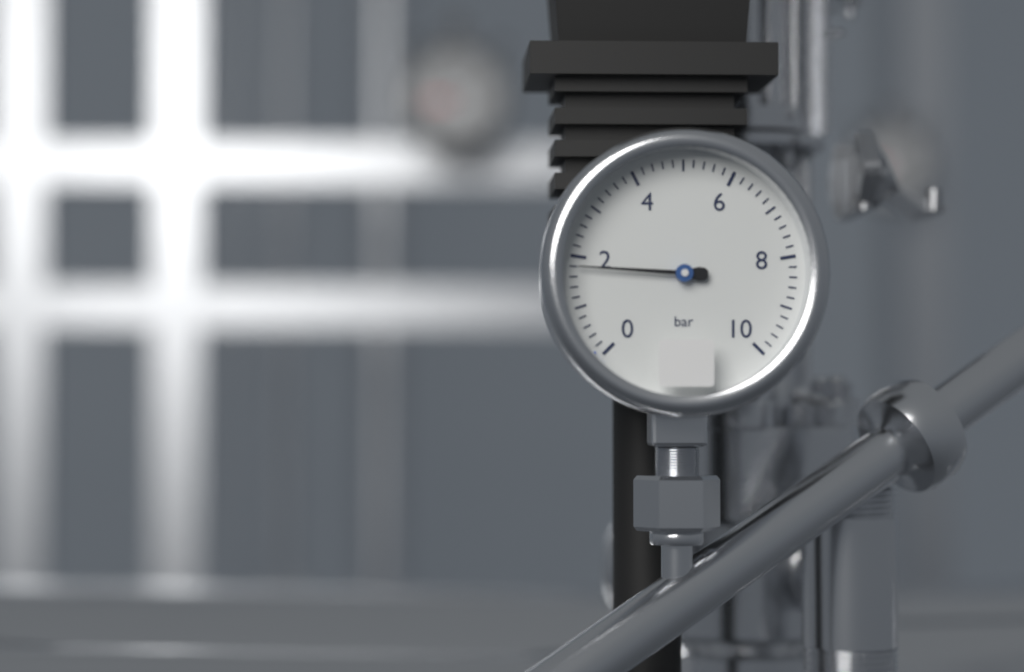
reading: 1.8 bar
